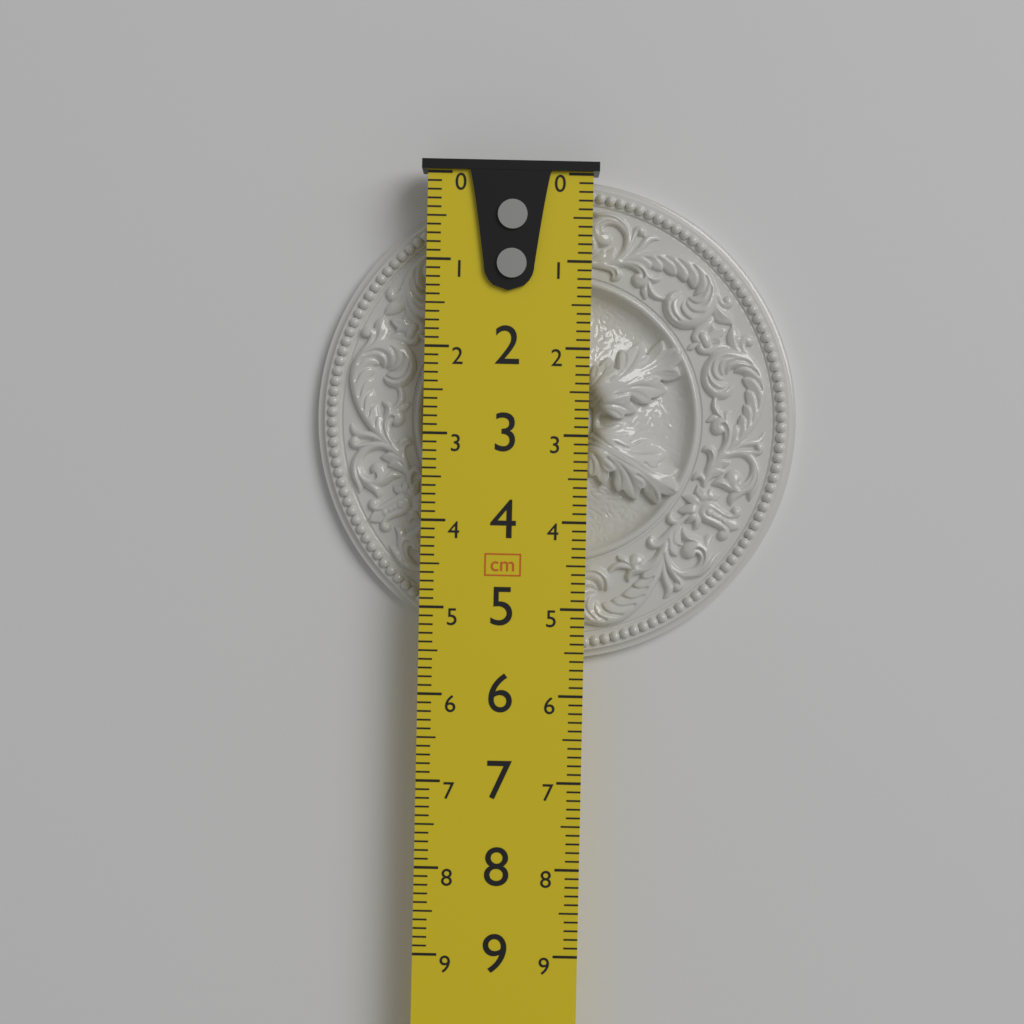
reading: 5.6 cm
